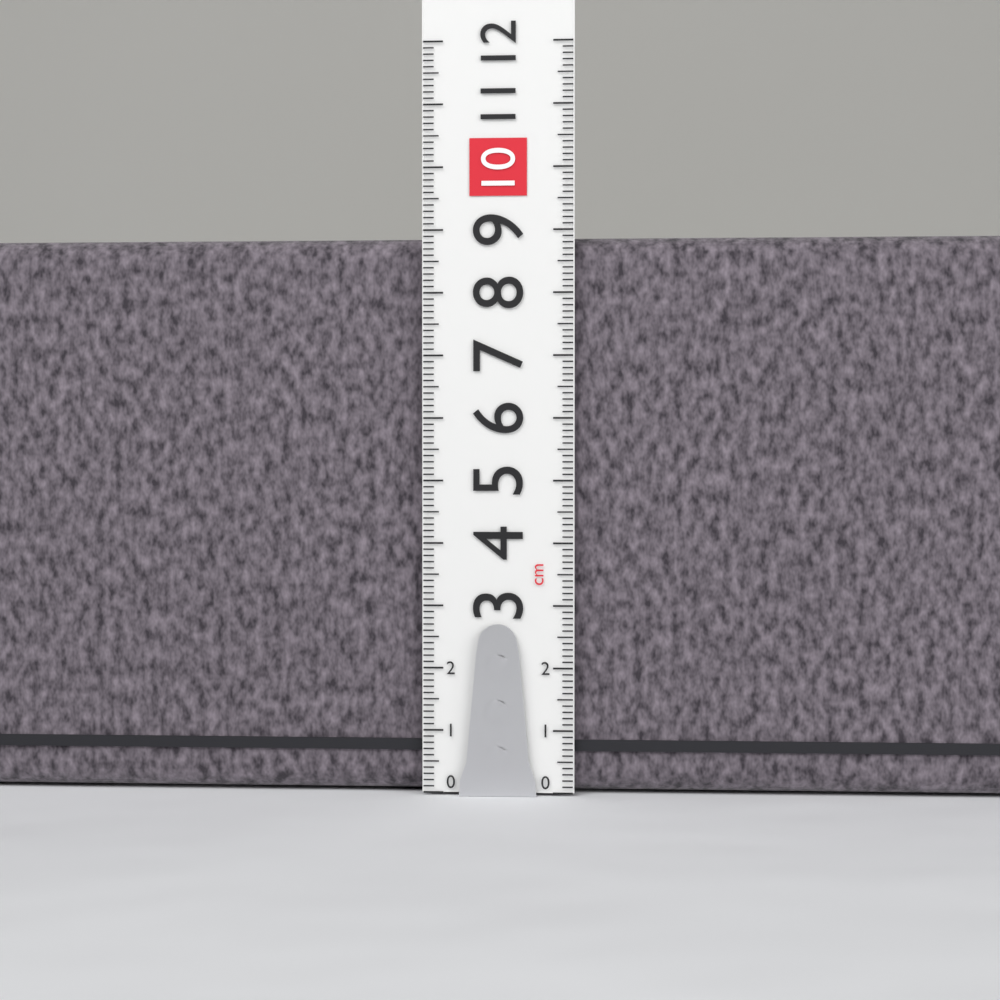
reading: 8.9 cm
